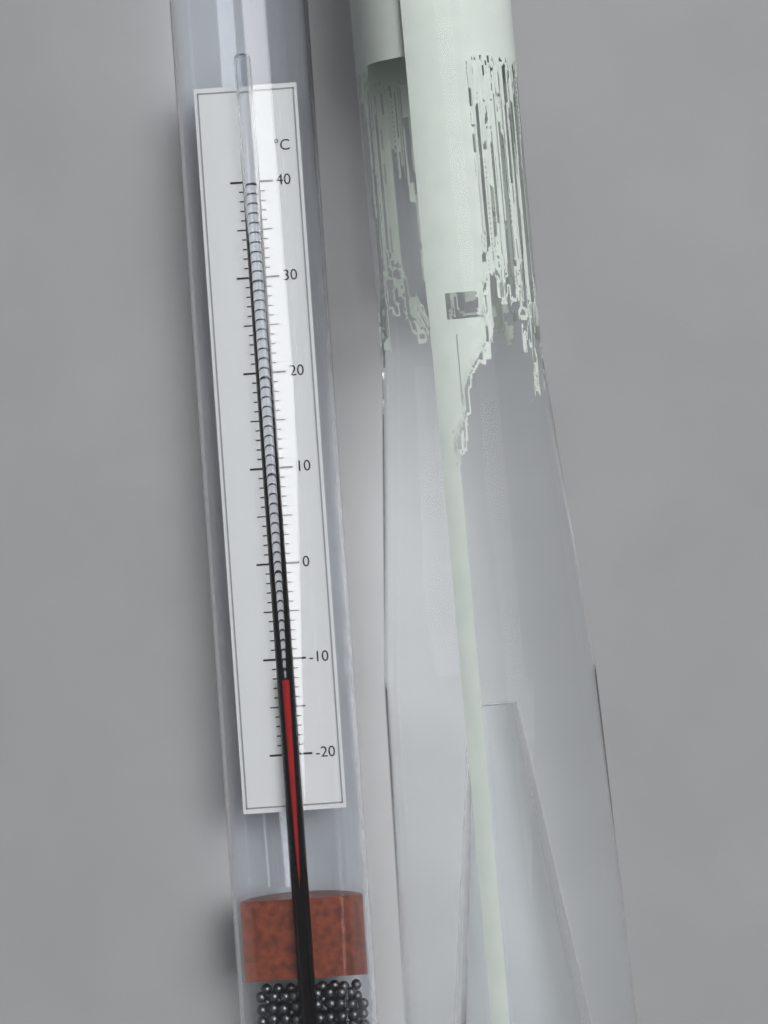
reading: -12 °C
